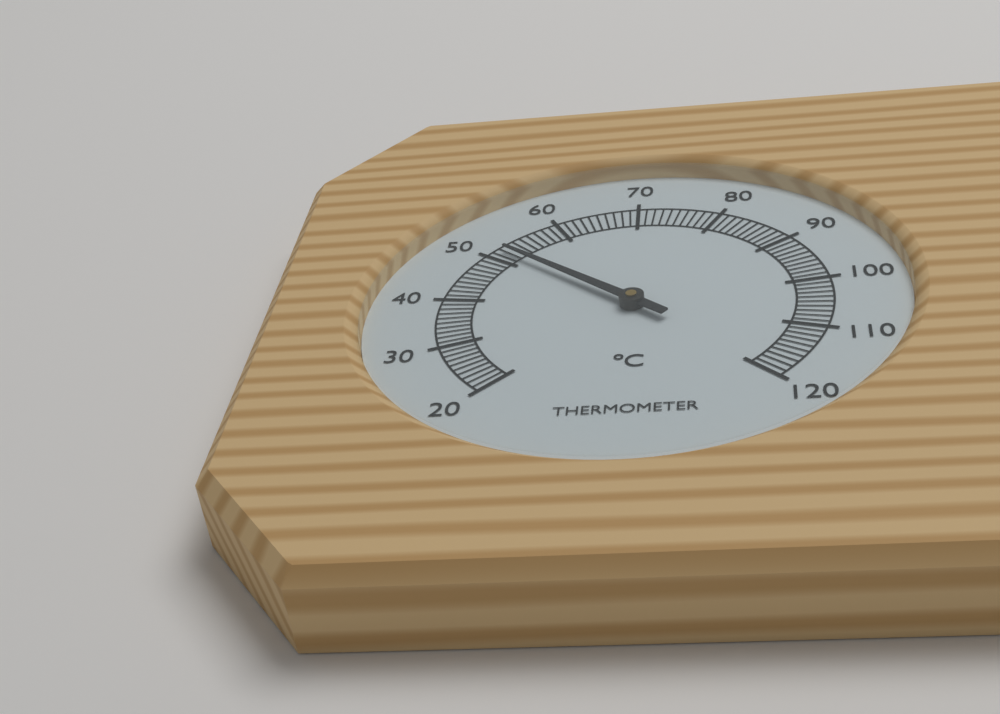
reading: 52 °C
